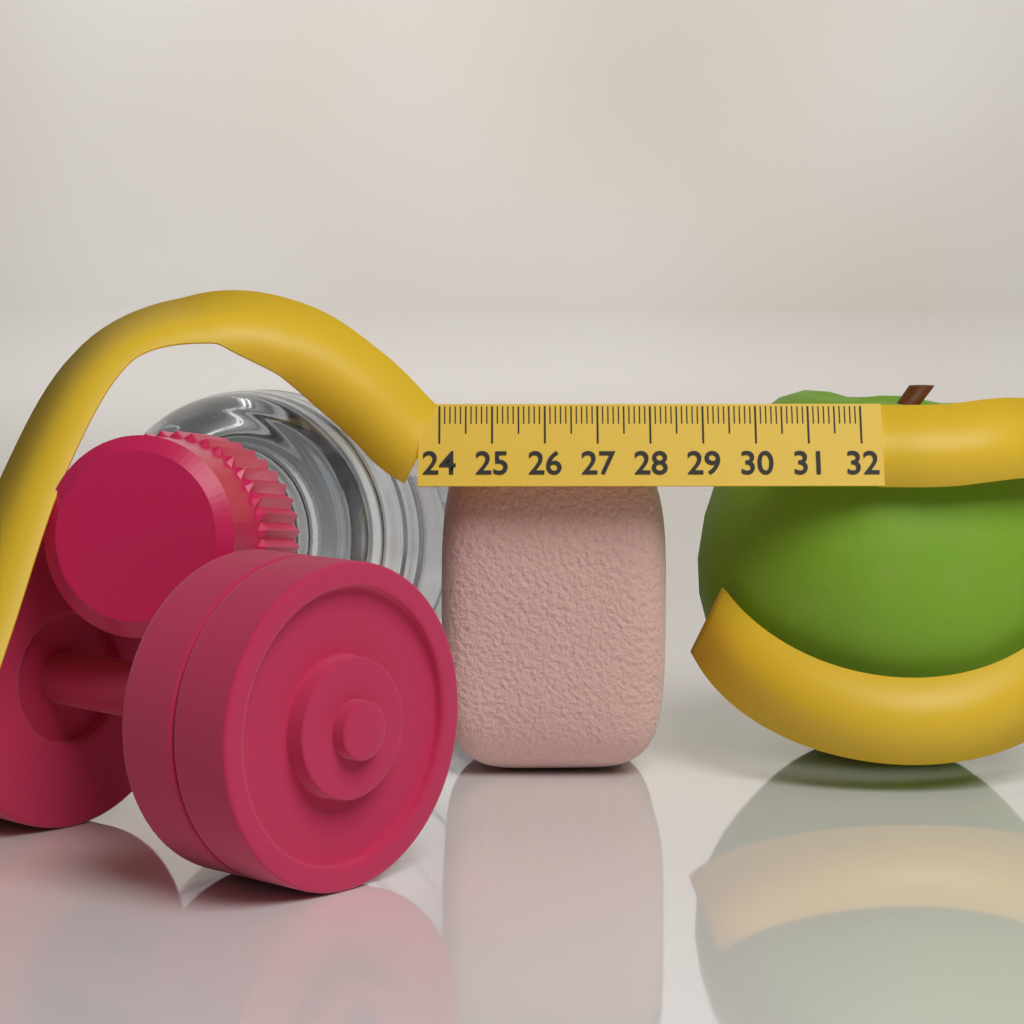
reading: 28.4 (no unit)
